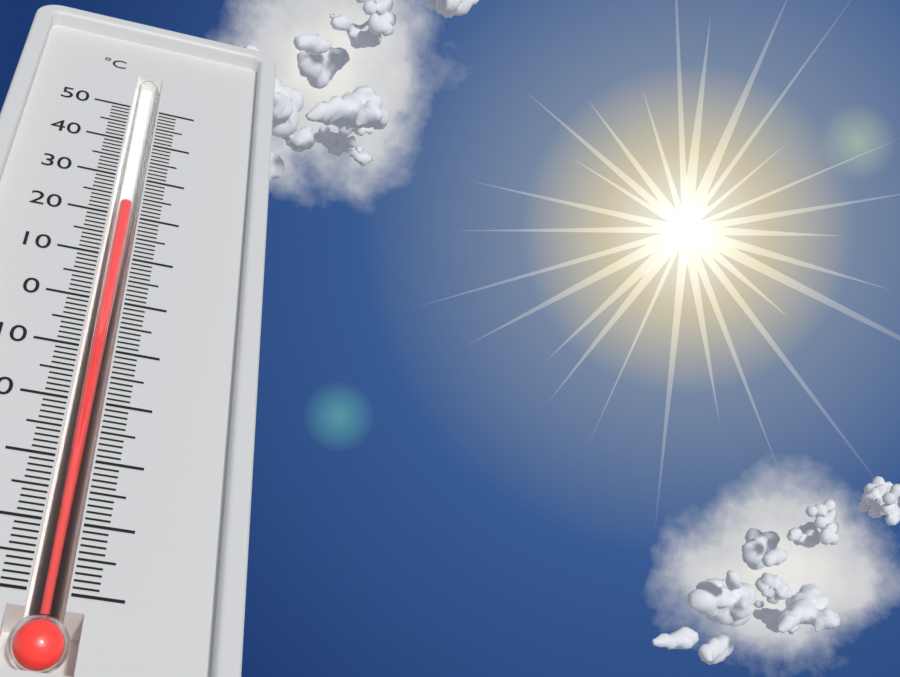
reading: 24 °C
